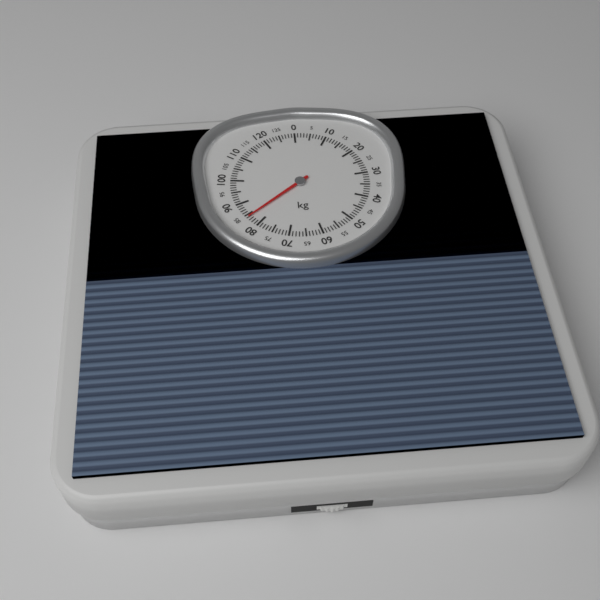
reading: 84 kg
